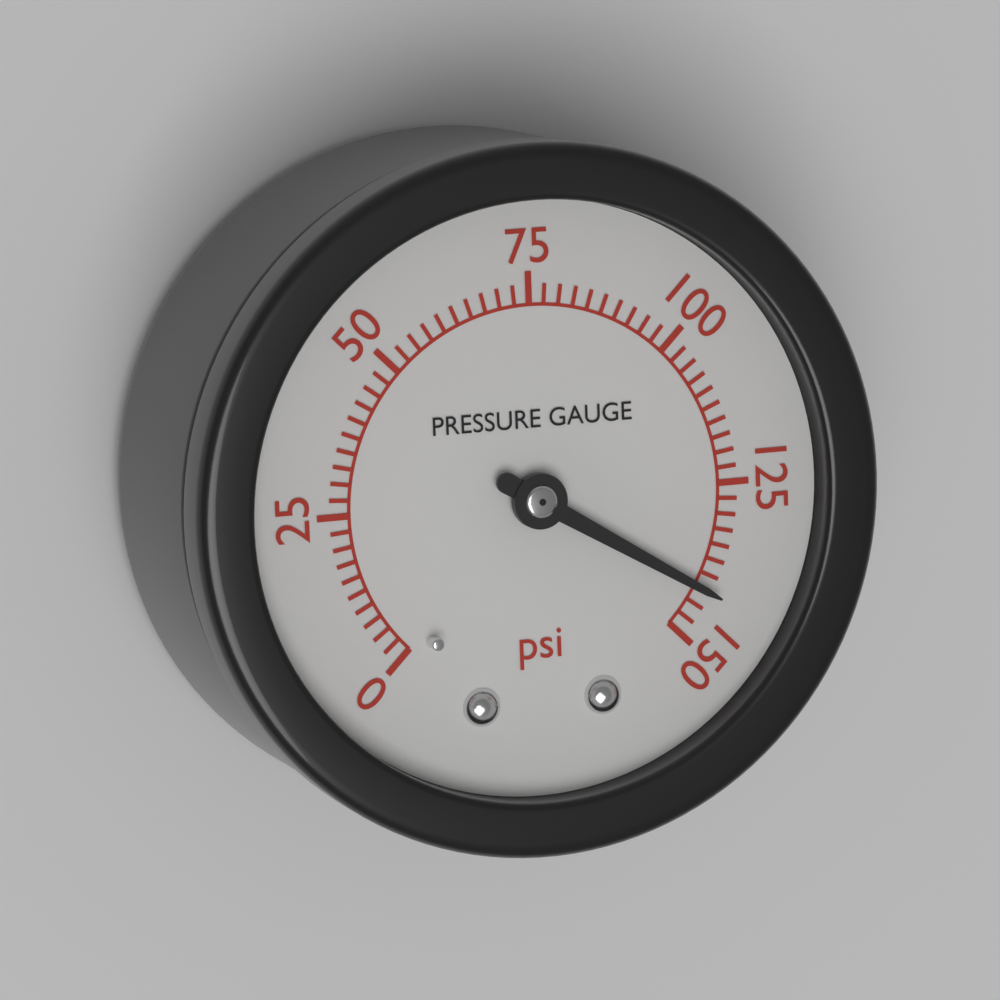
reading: 142.5 psi
